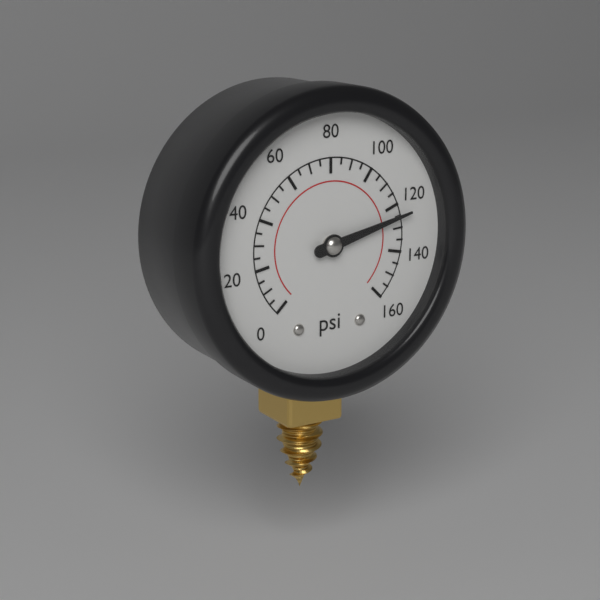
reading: 125 psi
